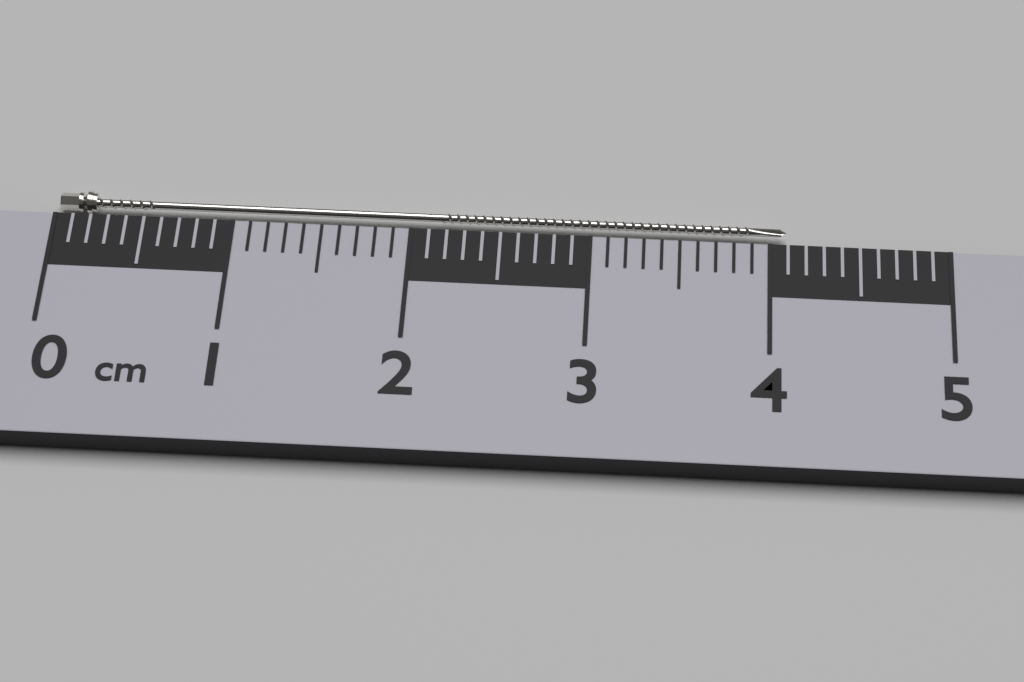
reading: 4.1 cm
